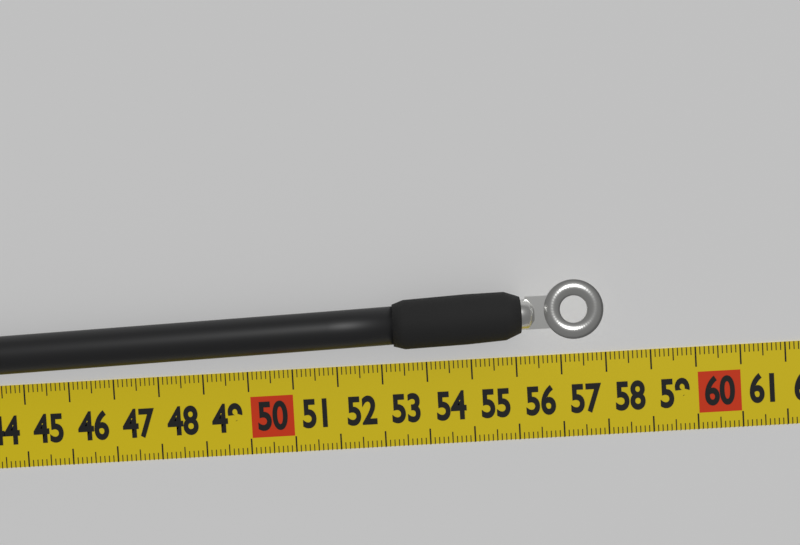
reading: 57.9 cm
